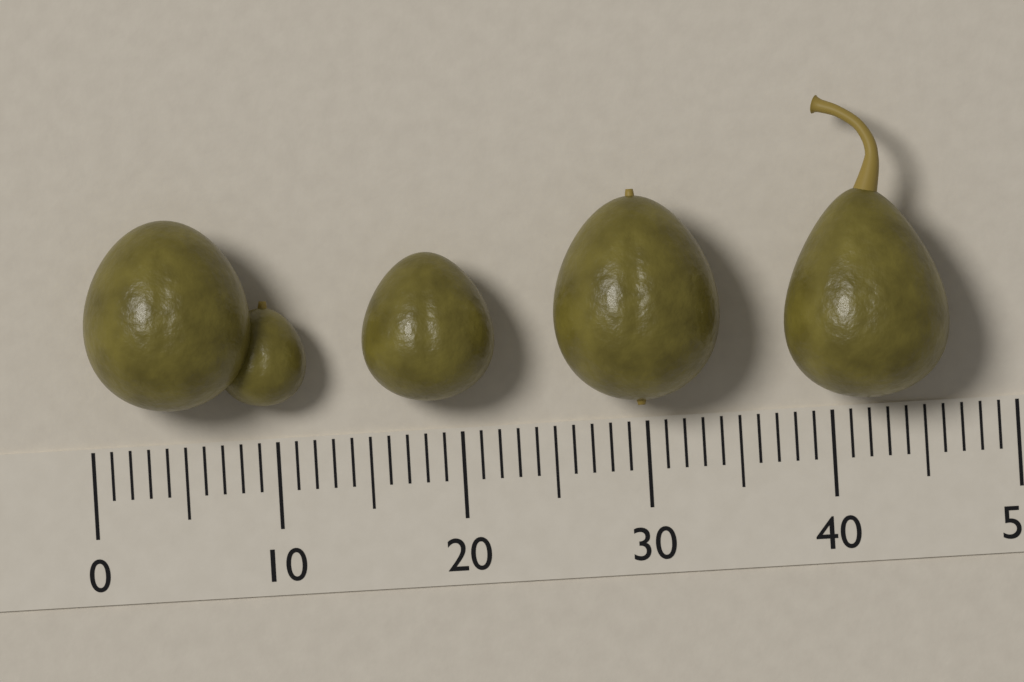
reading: 9 (no unit)
